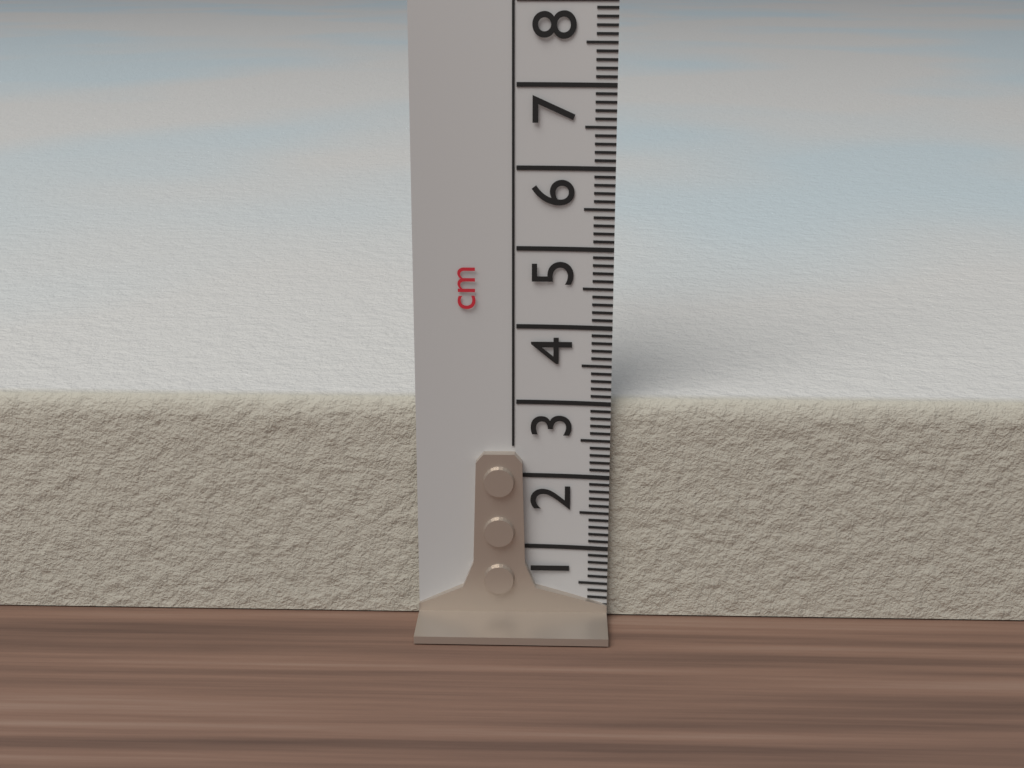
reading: 3.0 cm
